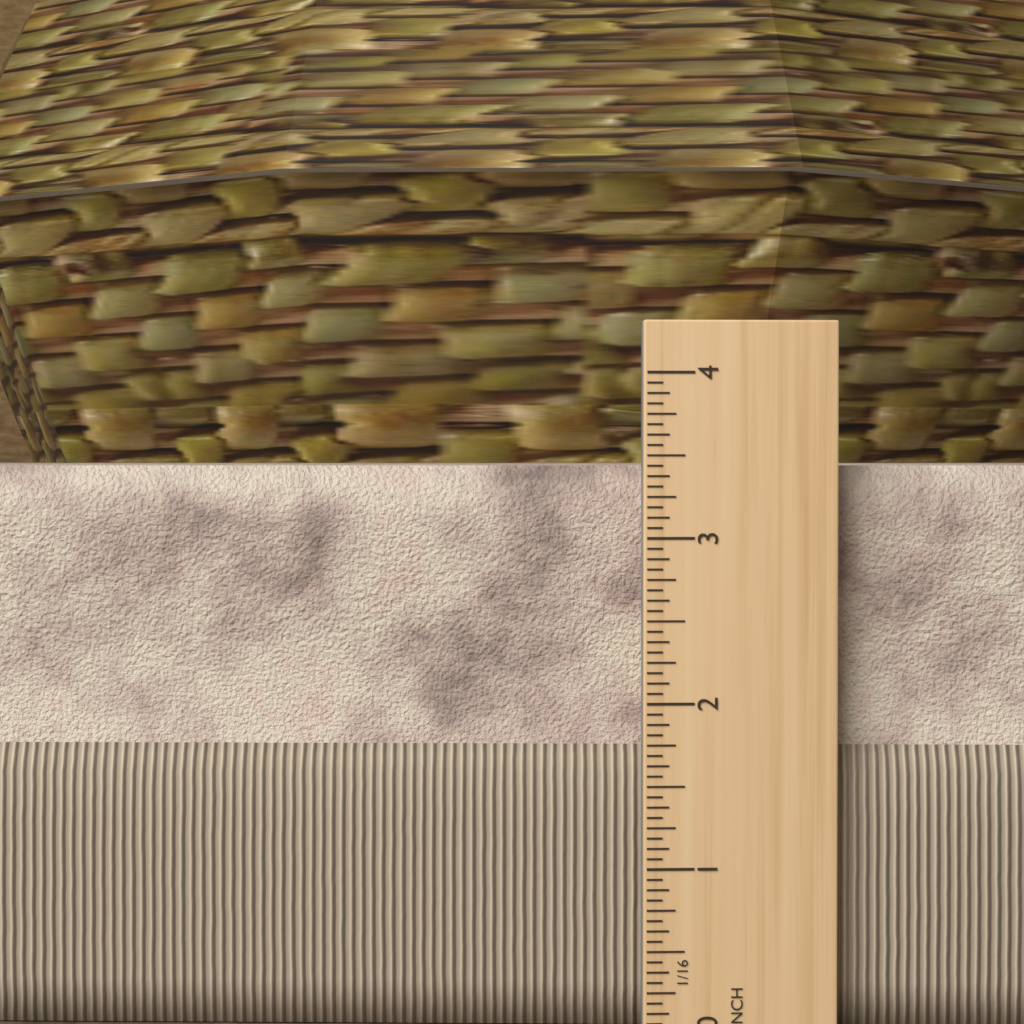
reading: 3.4375 in
